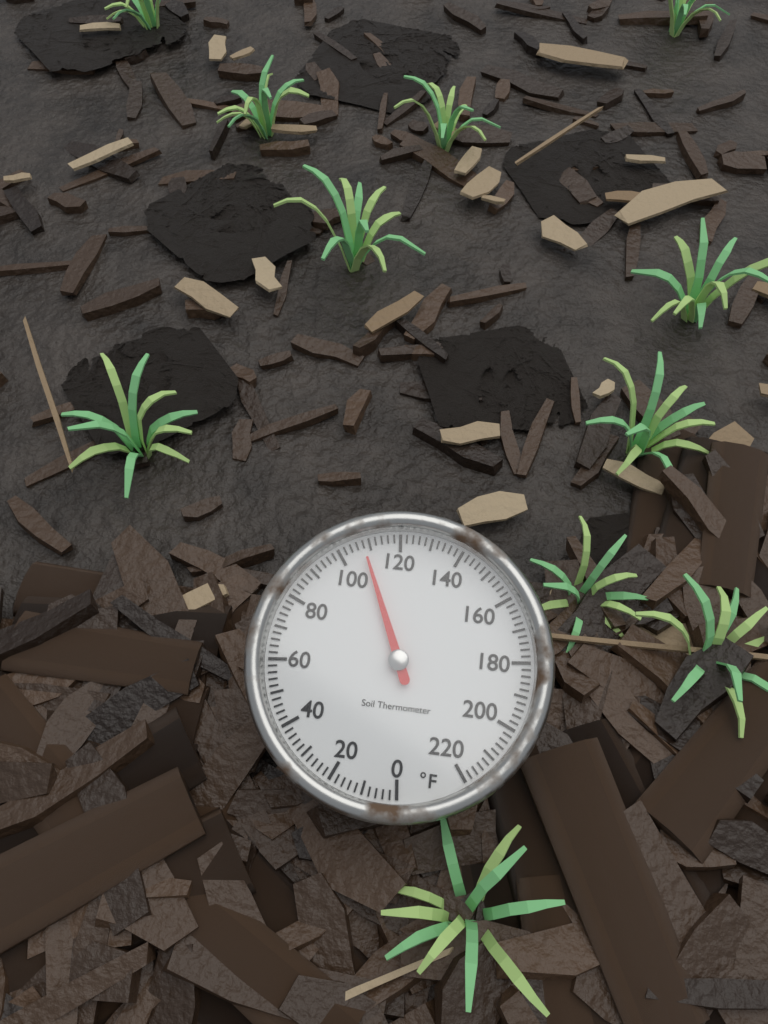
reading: 108 °F
